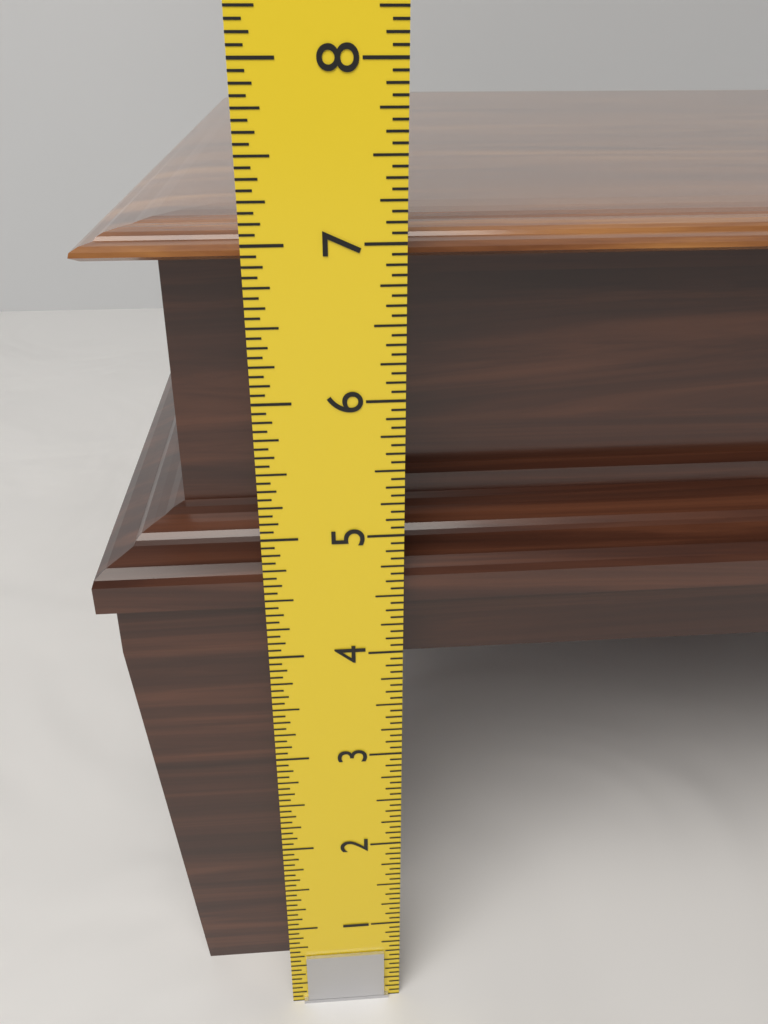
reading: 7.0625 in
